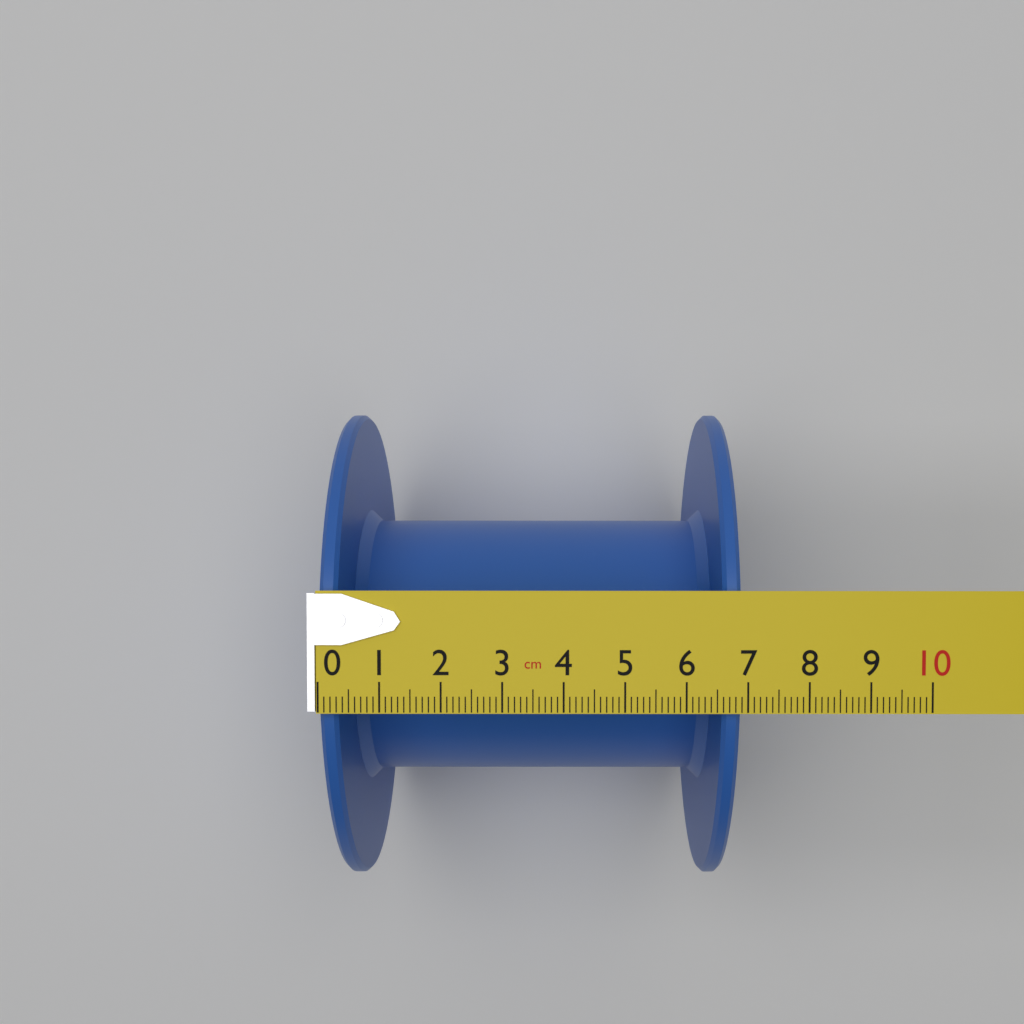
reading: 6.9 cm
